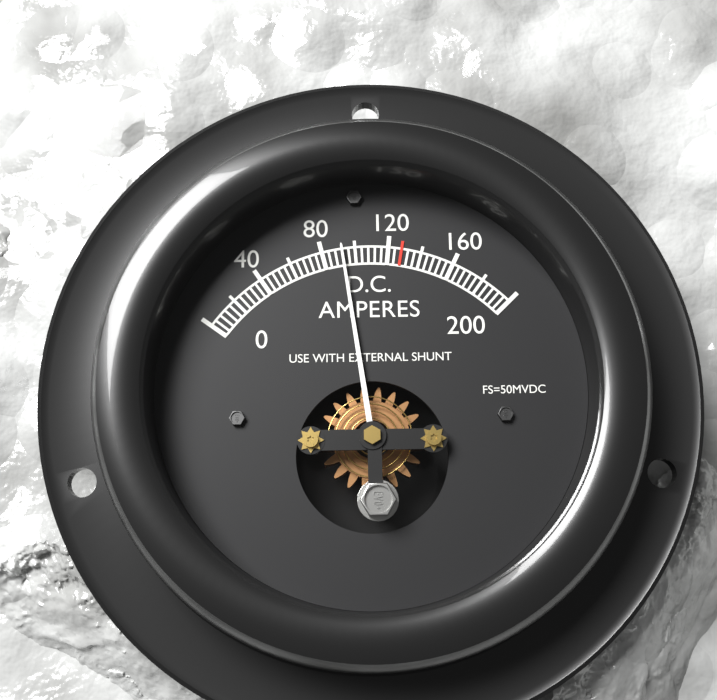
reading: 92 A
